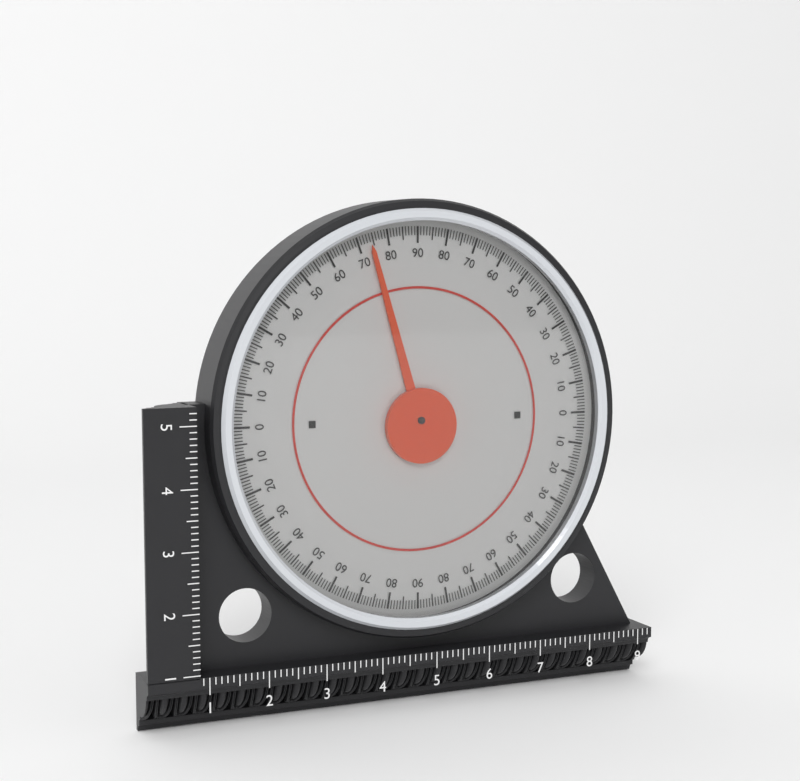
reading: 74 (no unit)
